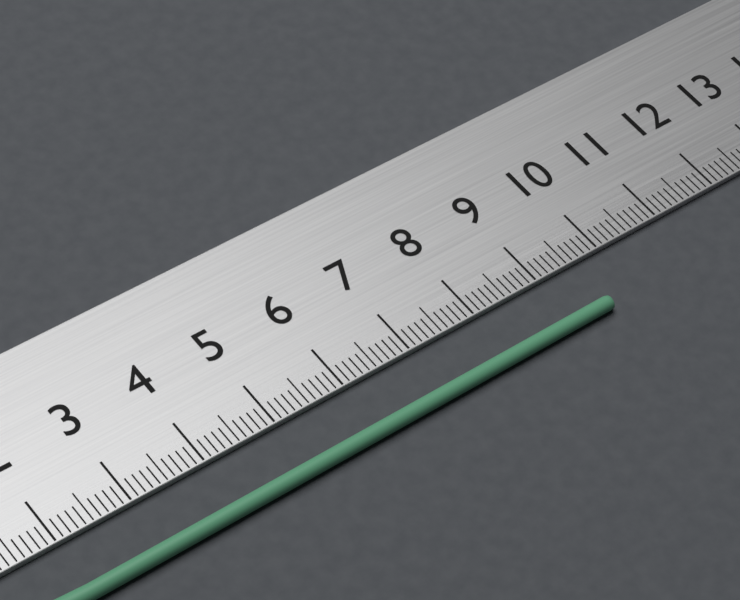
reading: 9.6 cm
